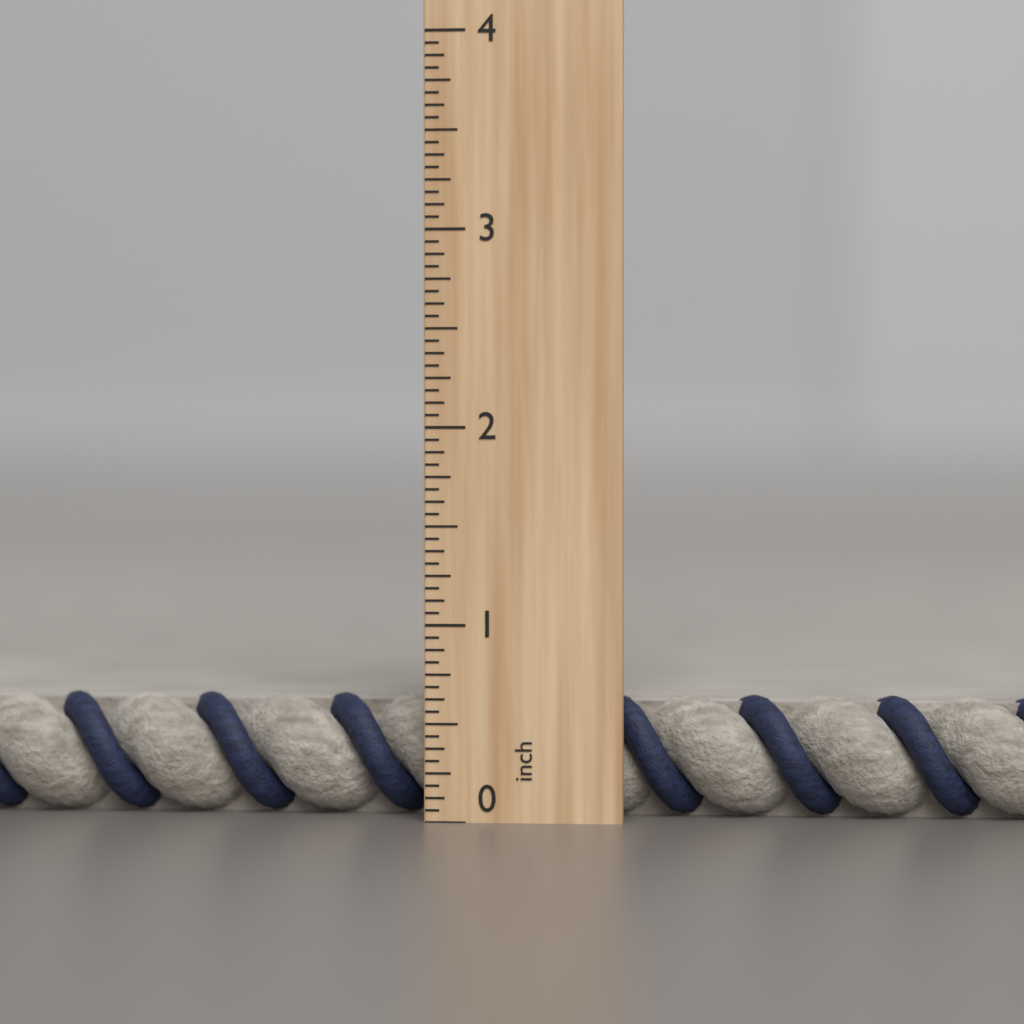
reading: 0.6250 inch
